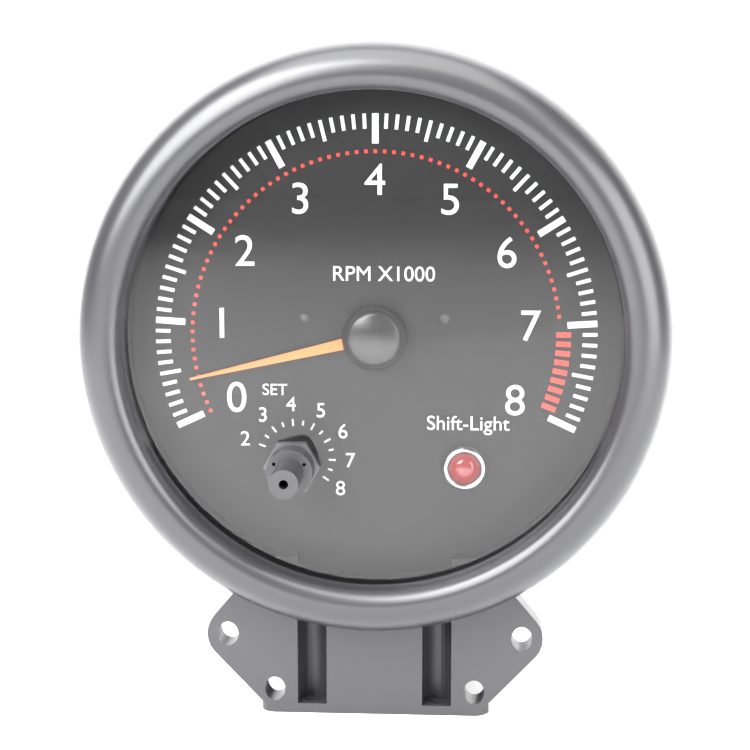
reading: 0.4 RPM x1000
